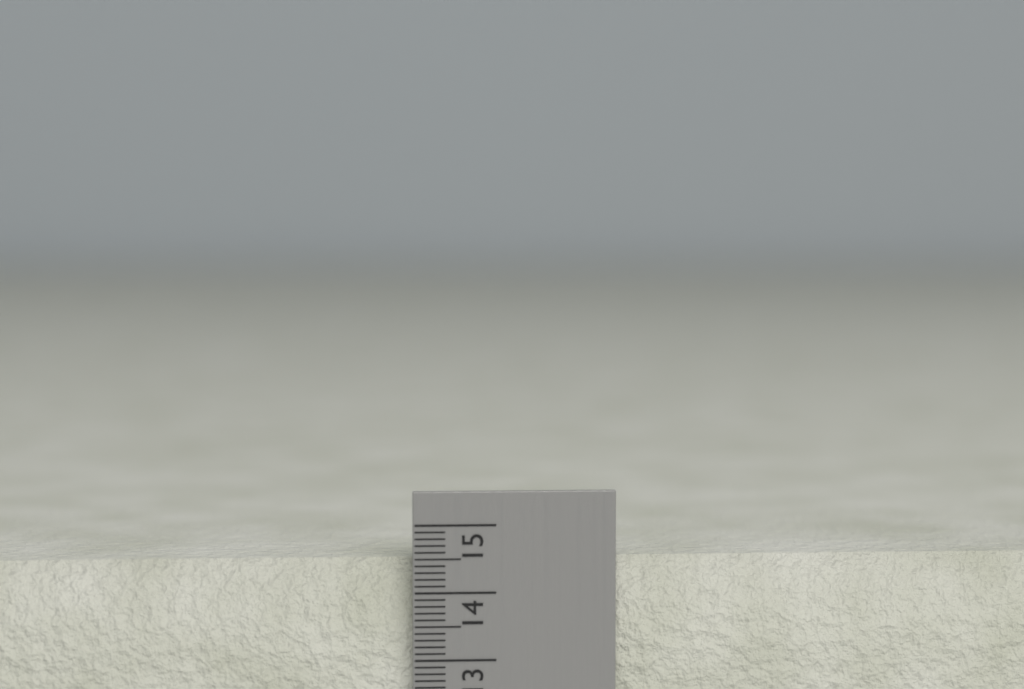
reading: 14.5 cm
